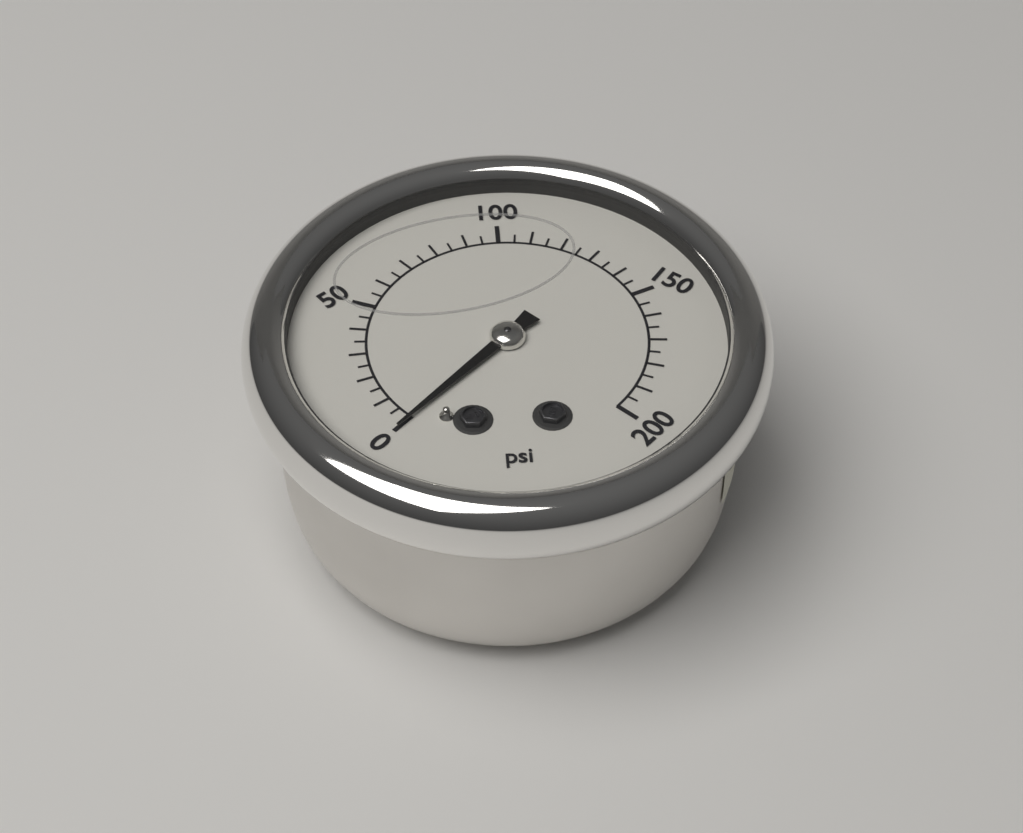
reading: 0 psi
